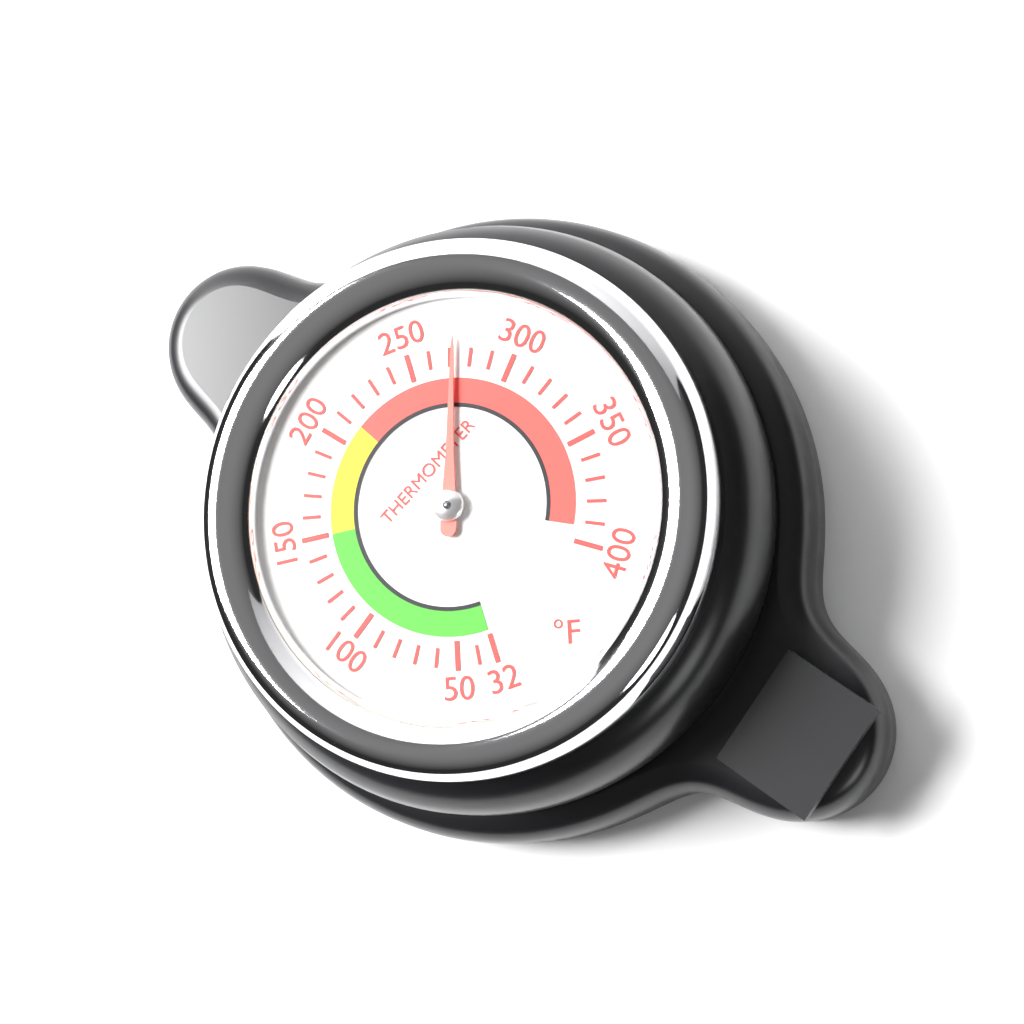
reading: 272 °F
